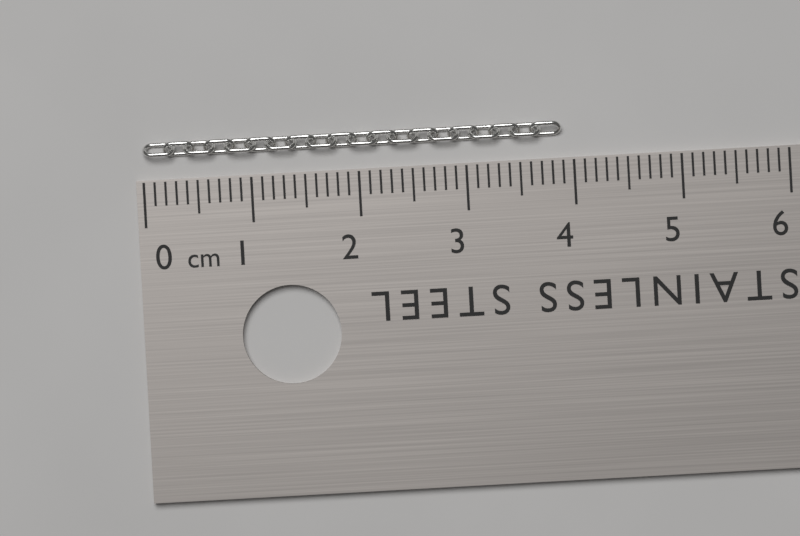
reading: 3.9 cm
